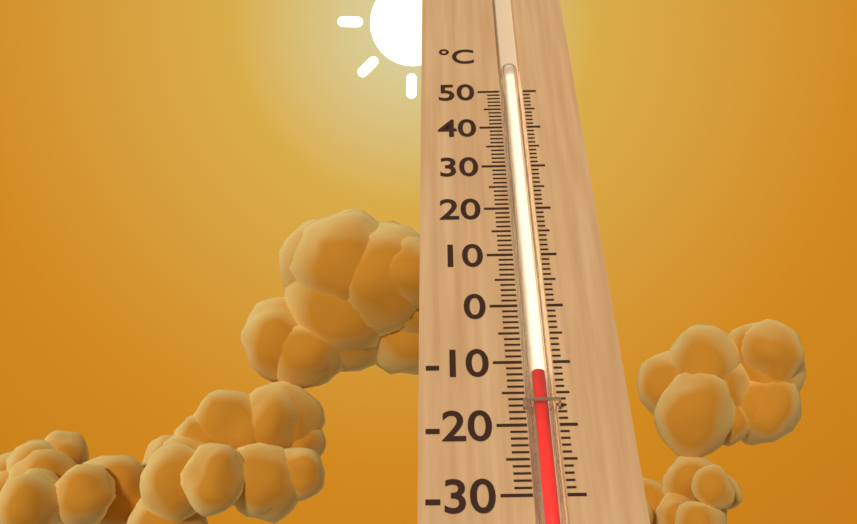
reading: -12 °C
